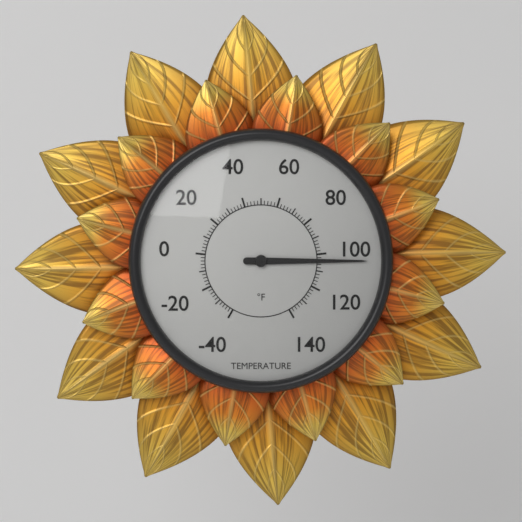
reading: 104 °F
